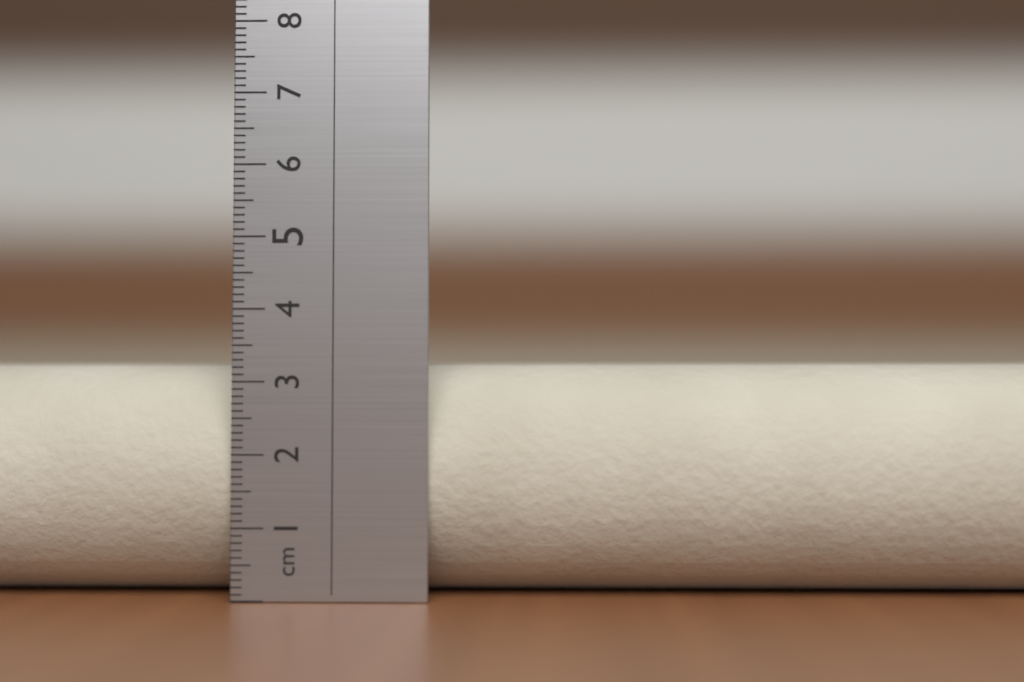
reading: 3.3 cm
